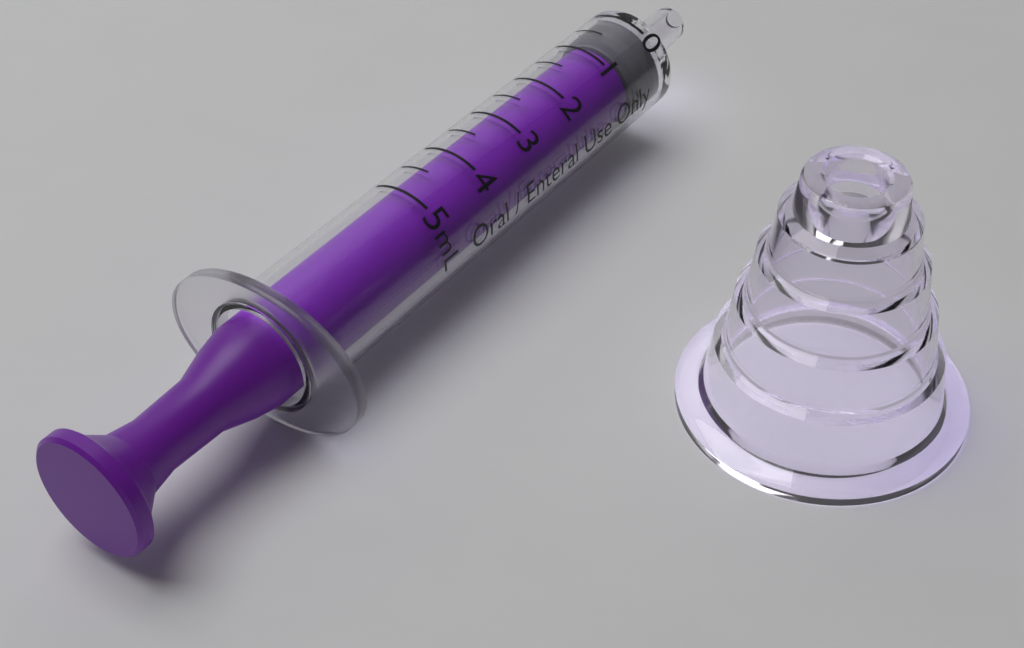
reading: 0.0 mL
